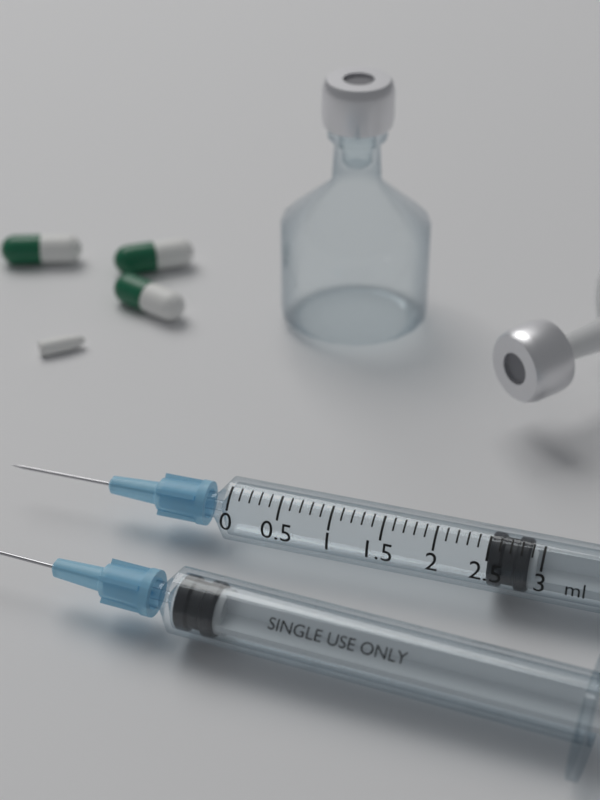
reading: 2.5 ml
